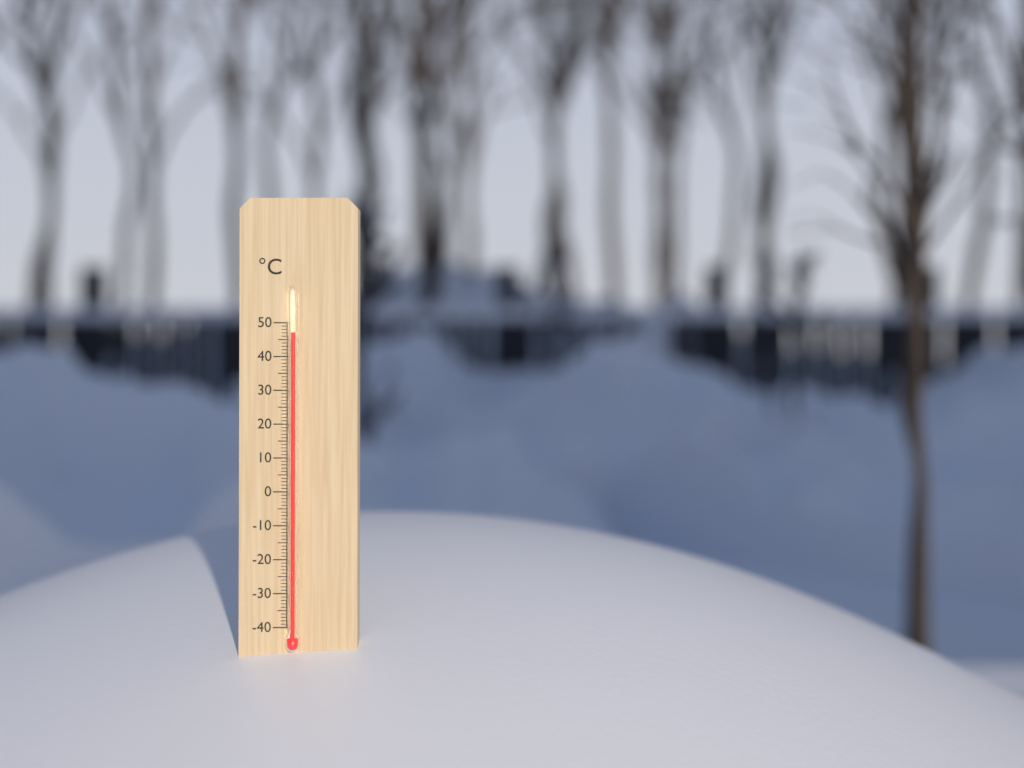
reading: 47 °C
